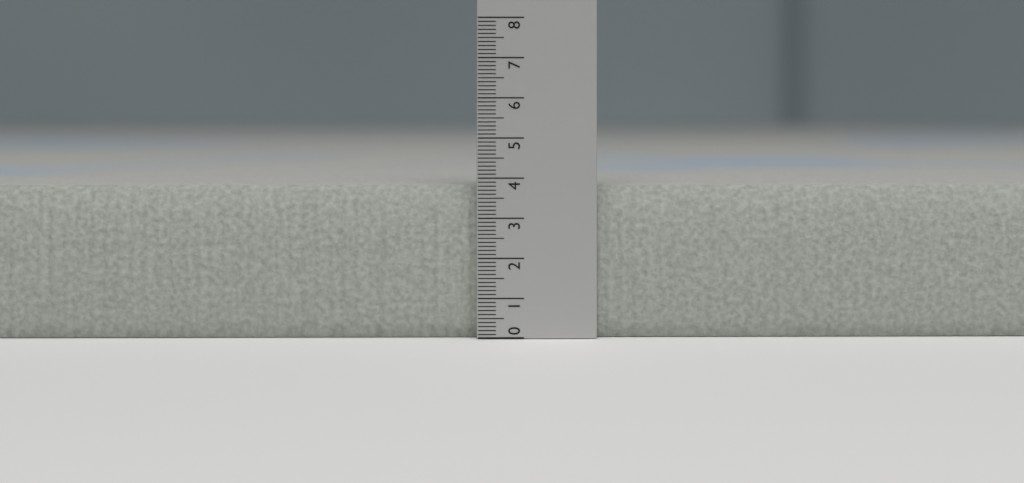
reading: 3.8 (no unit)
